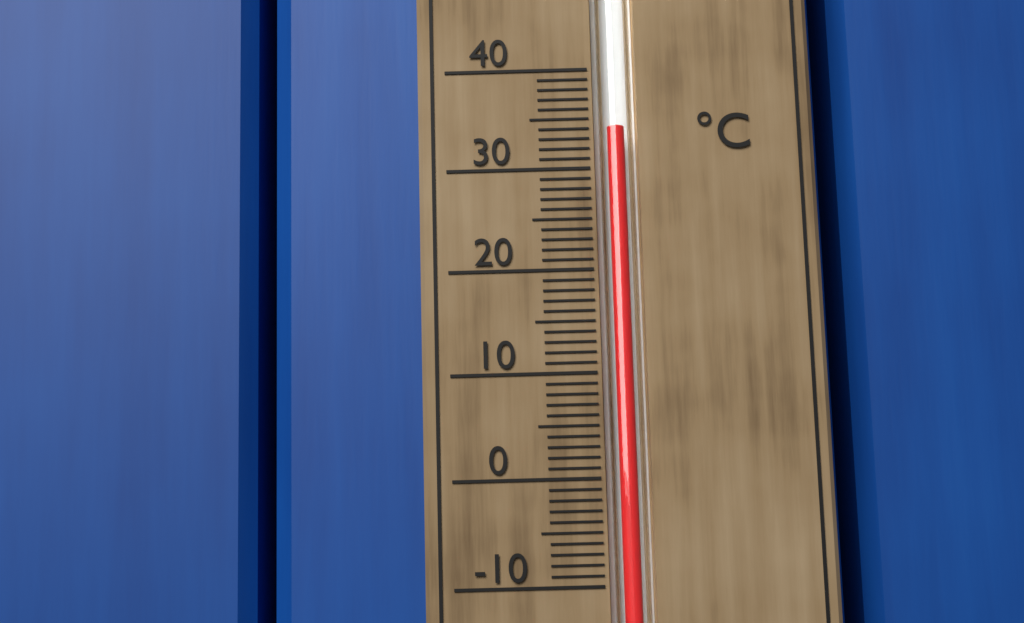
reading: 34 °C
